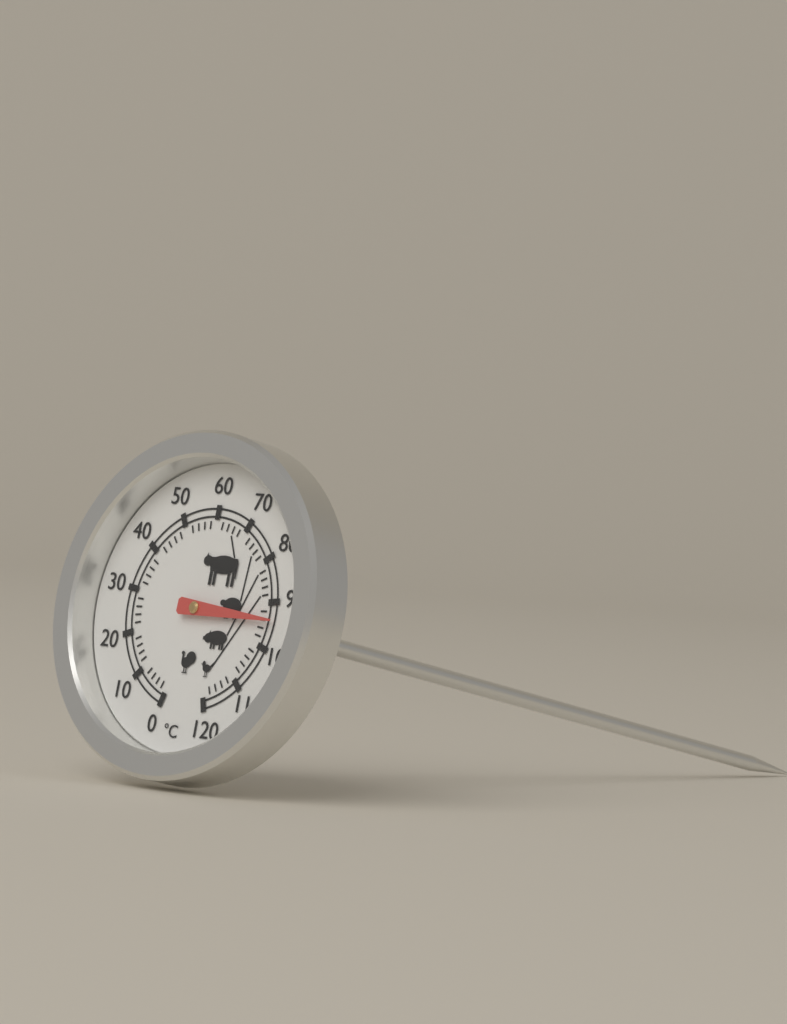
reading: 94 °C
